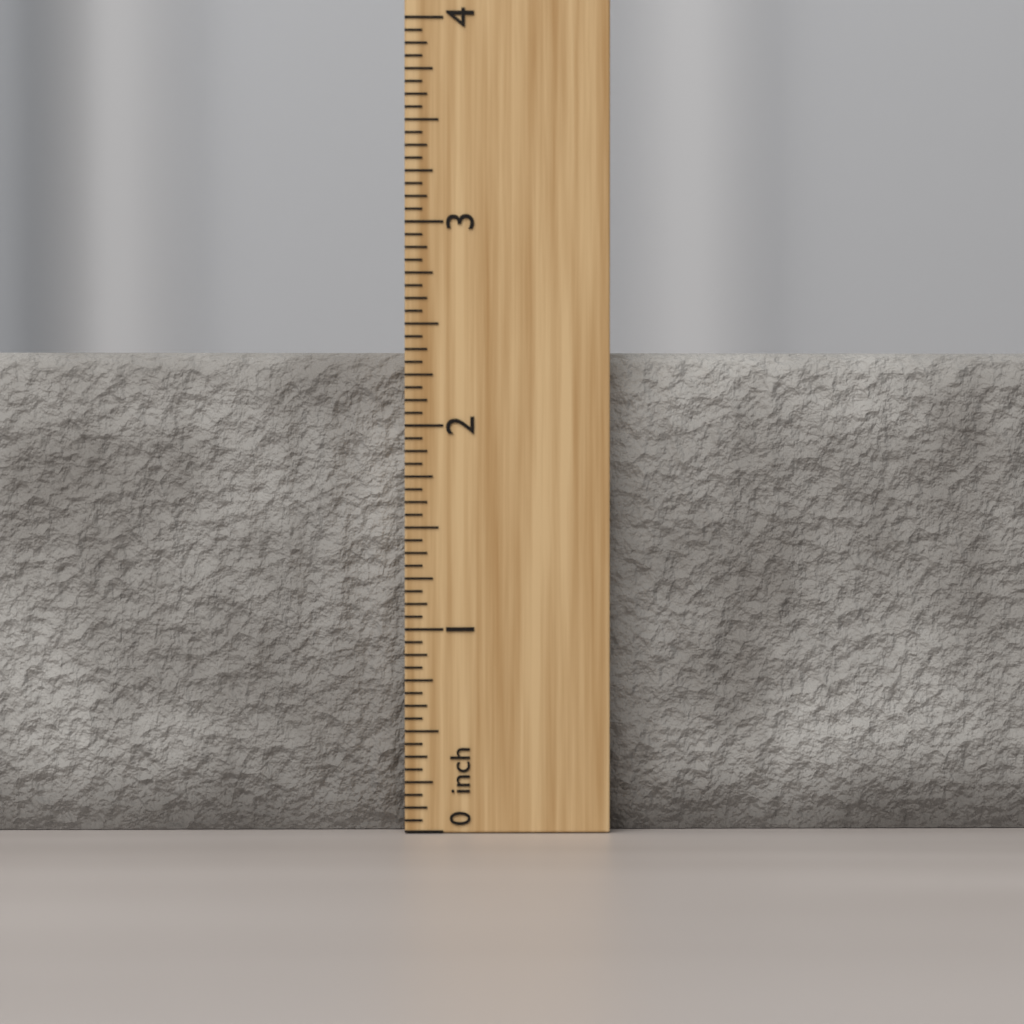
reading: 2.3750 inch
